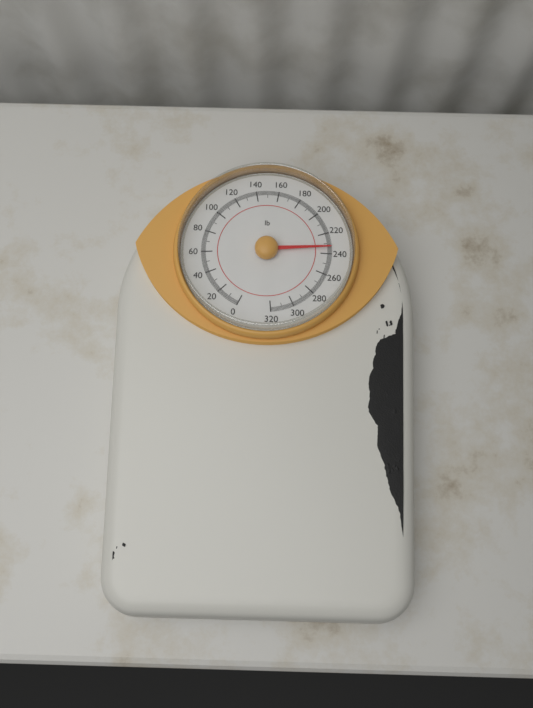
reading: 234 lb
